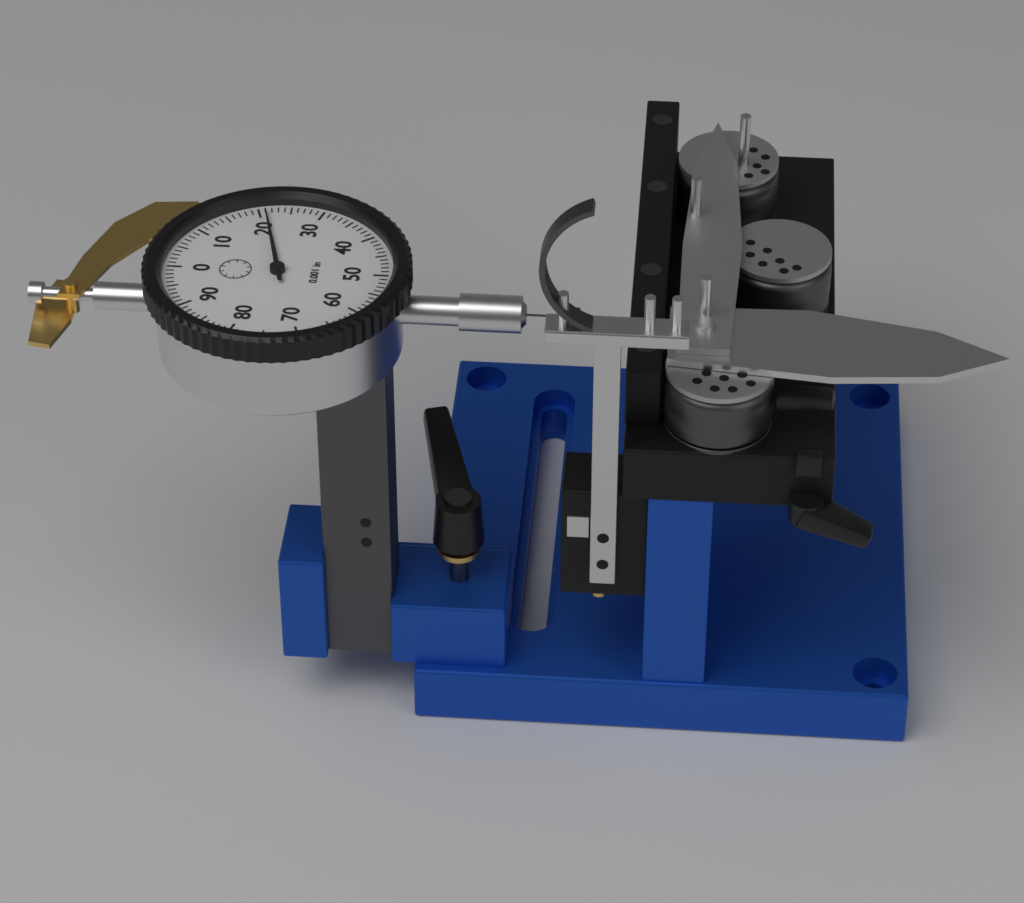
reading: 0.021 in
